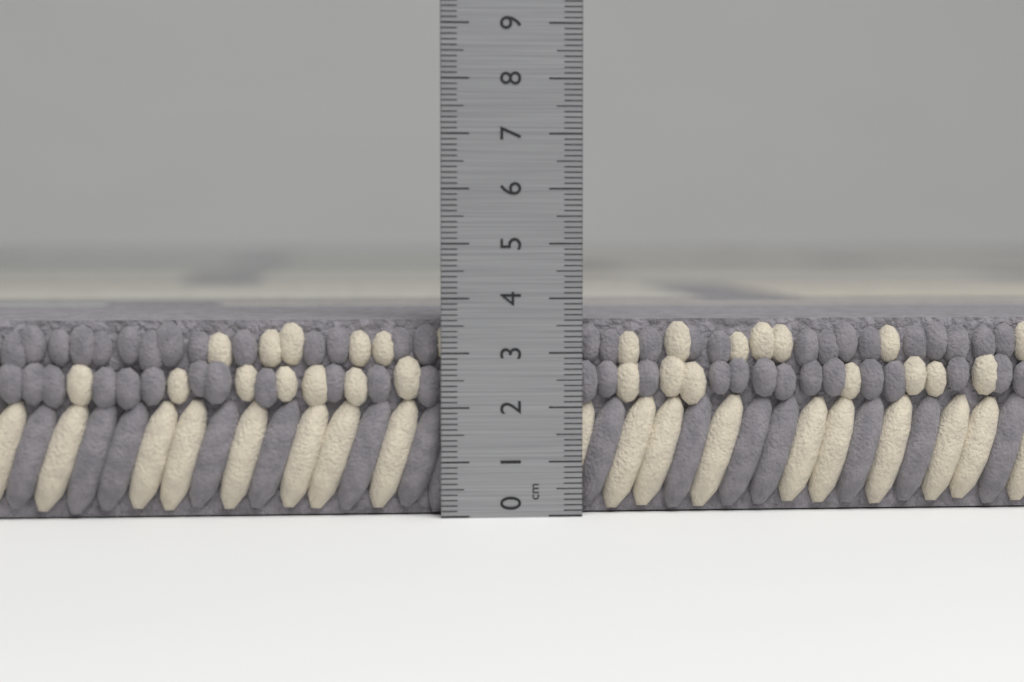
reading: 3.6 cm
